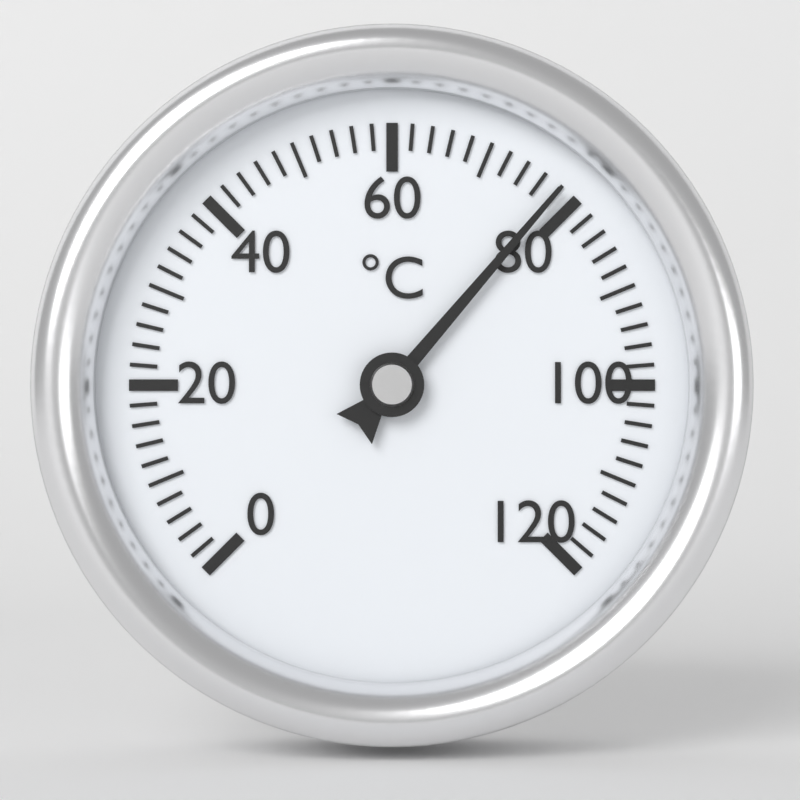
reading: 78 °C
